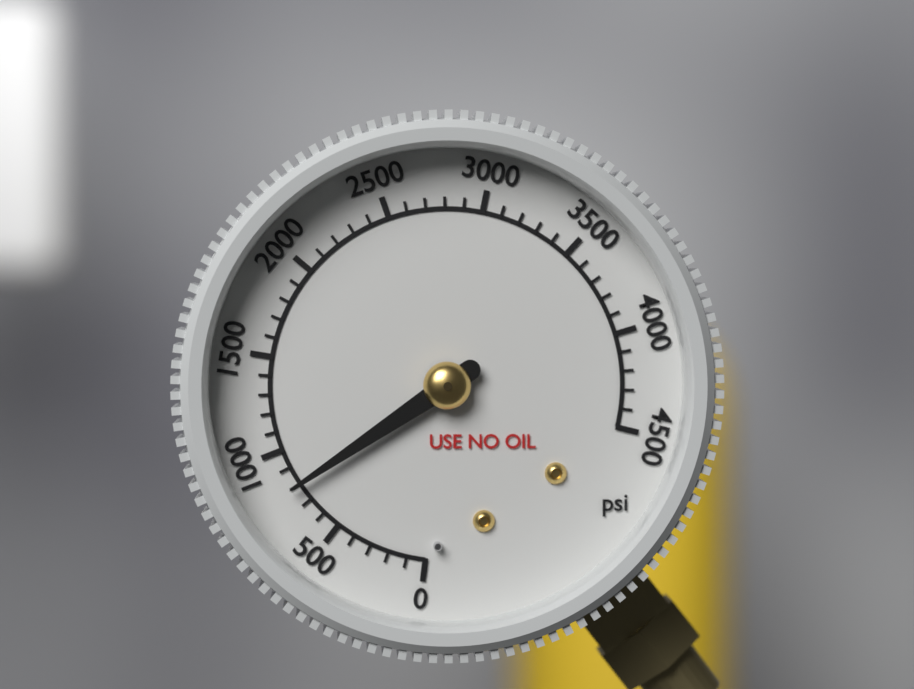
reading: 800 psi
